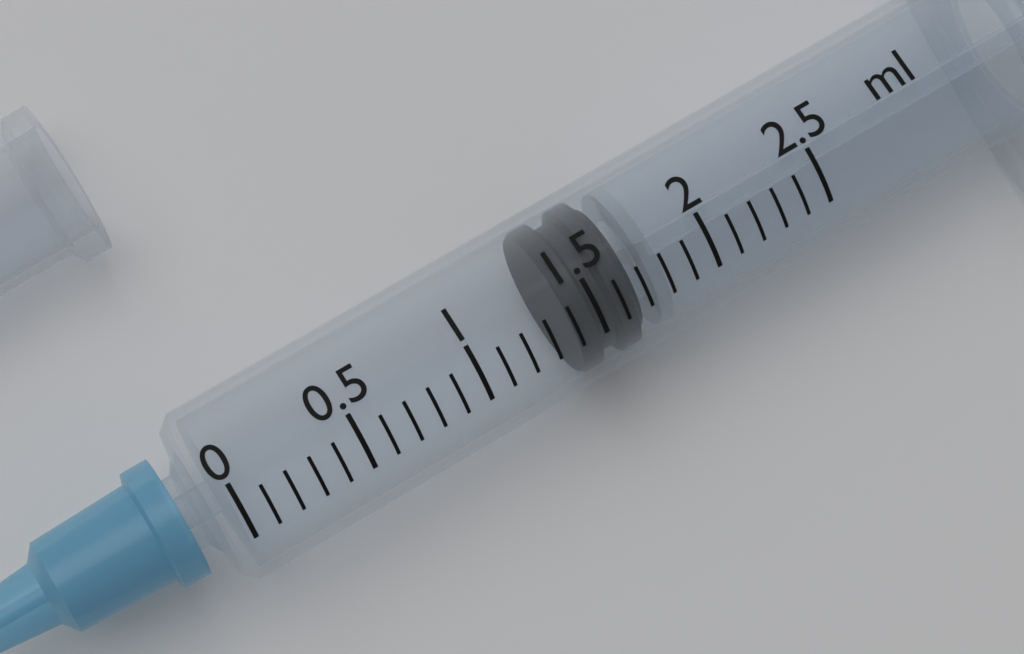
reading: 1.4 ml
